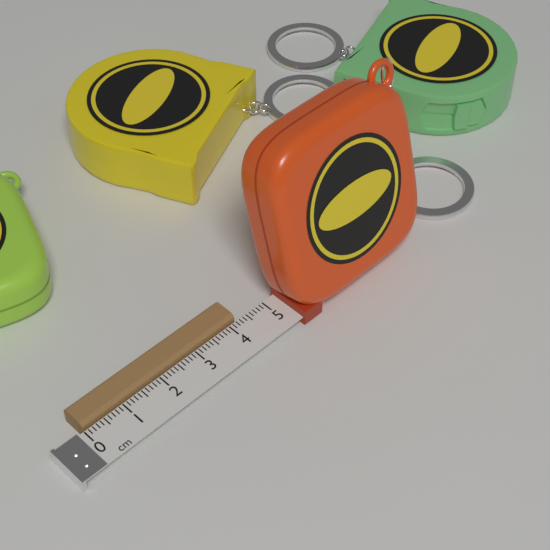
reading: 4.2 cm
